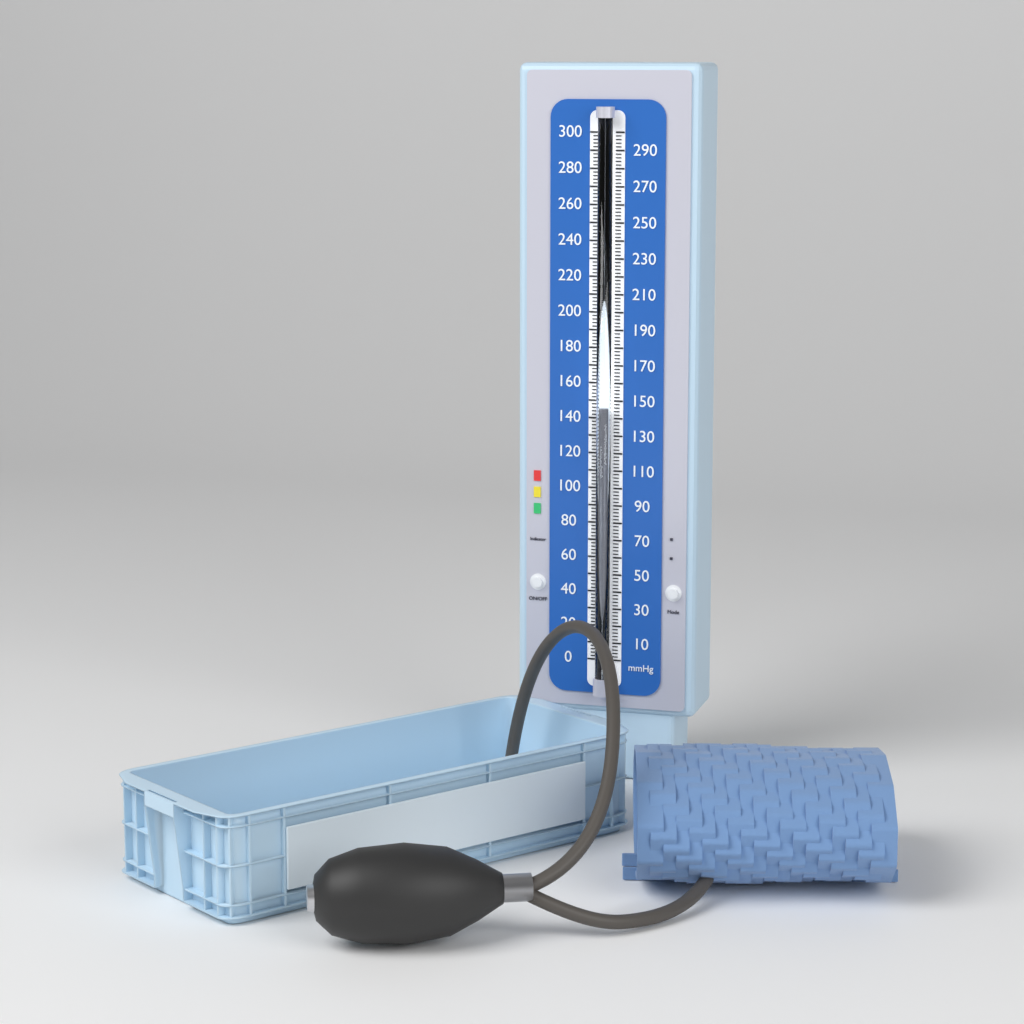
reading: 146 mmHg
